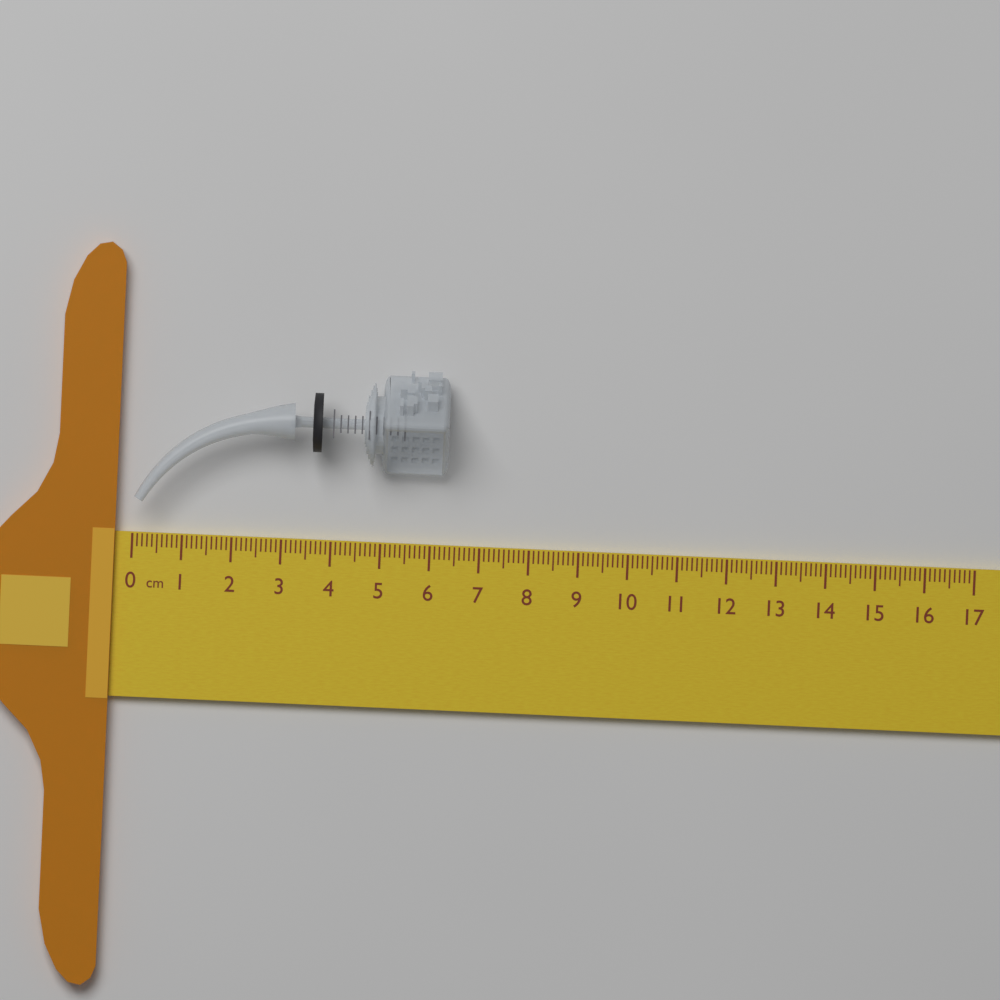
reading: 6.3 cm
